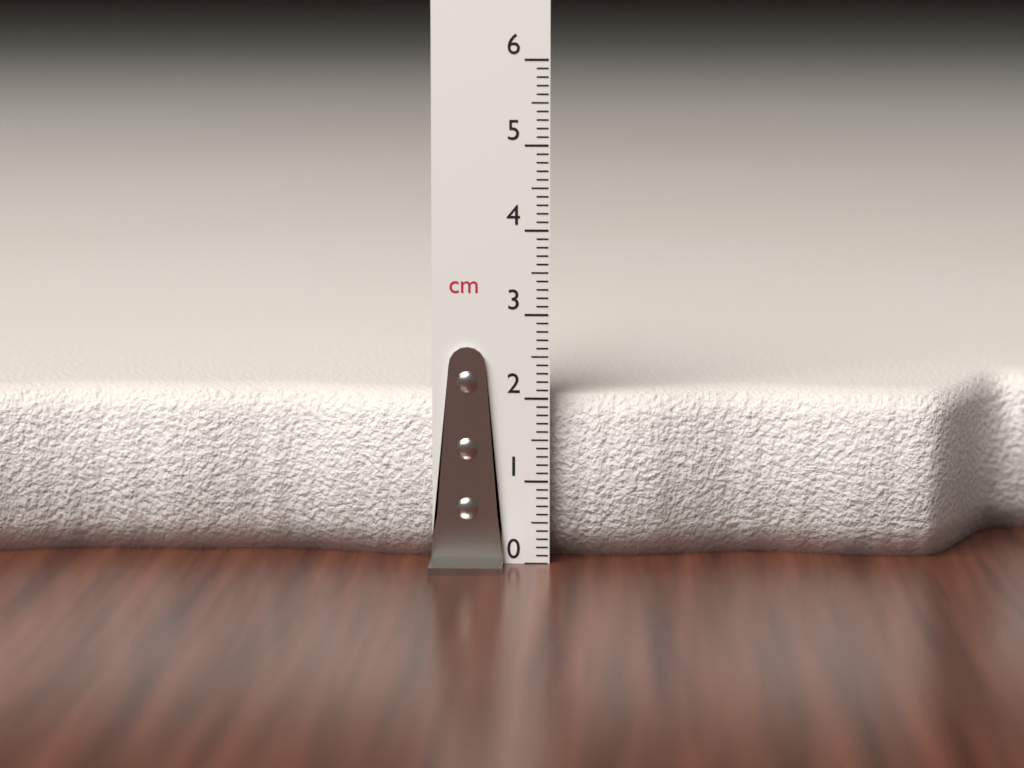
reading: 2.0 cm
